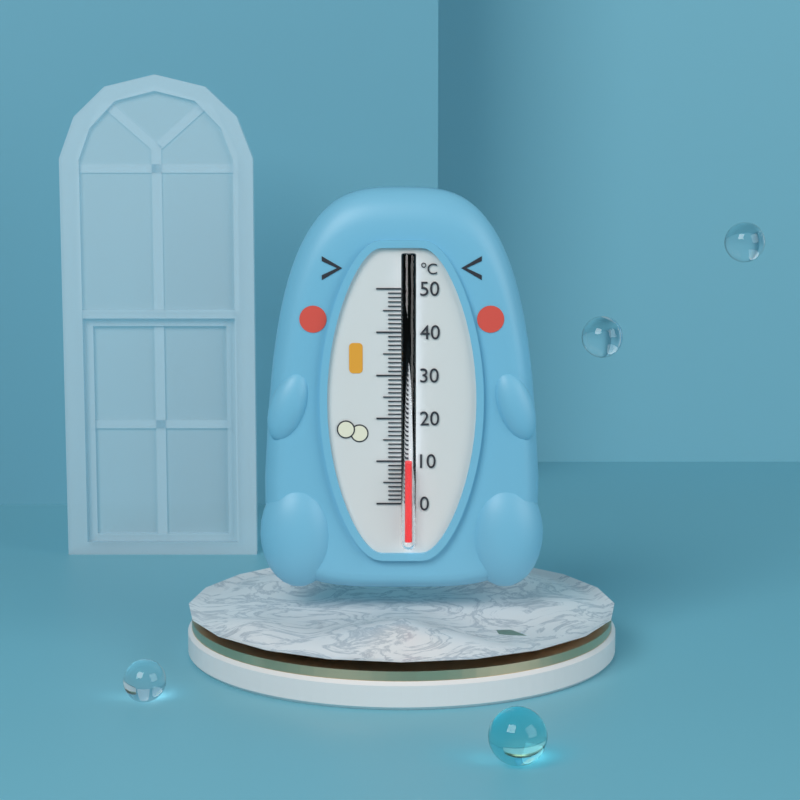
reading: 10 °C
